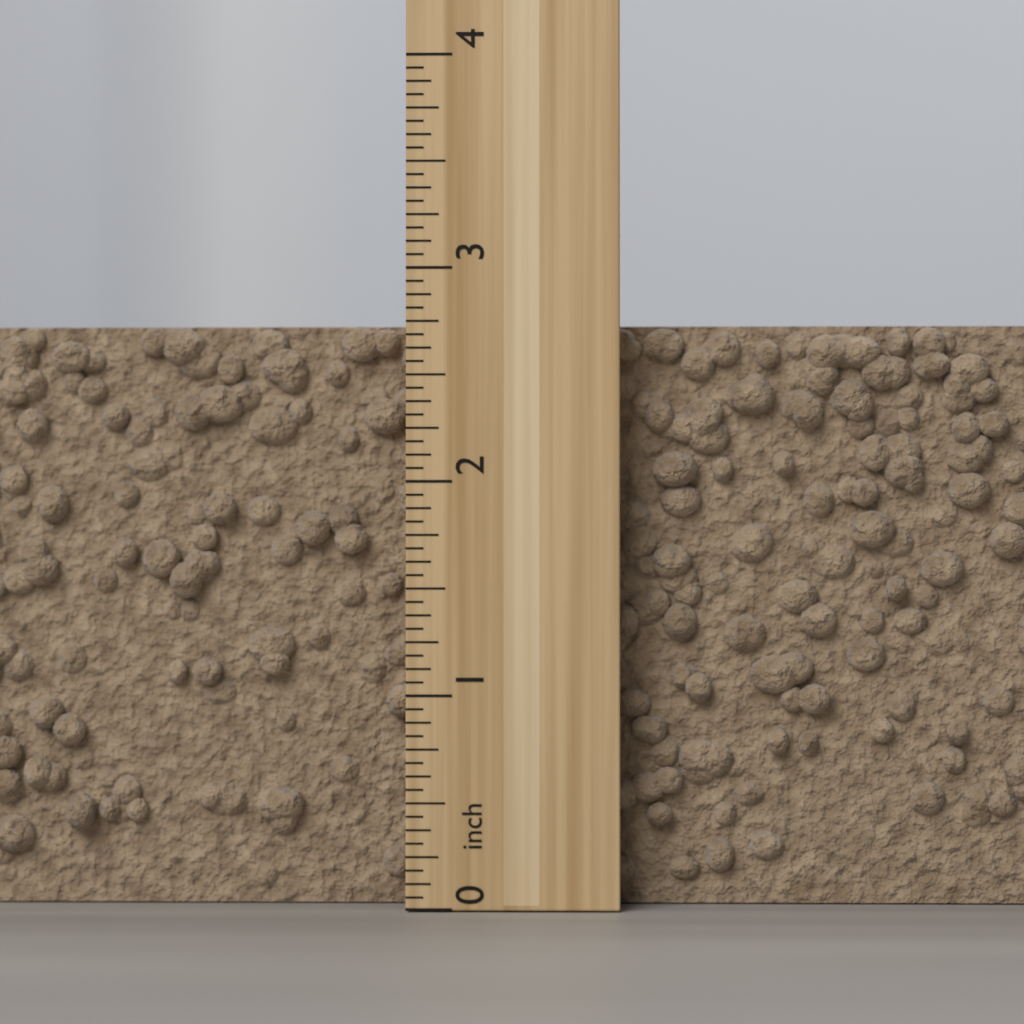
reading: 2.7500 inch
